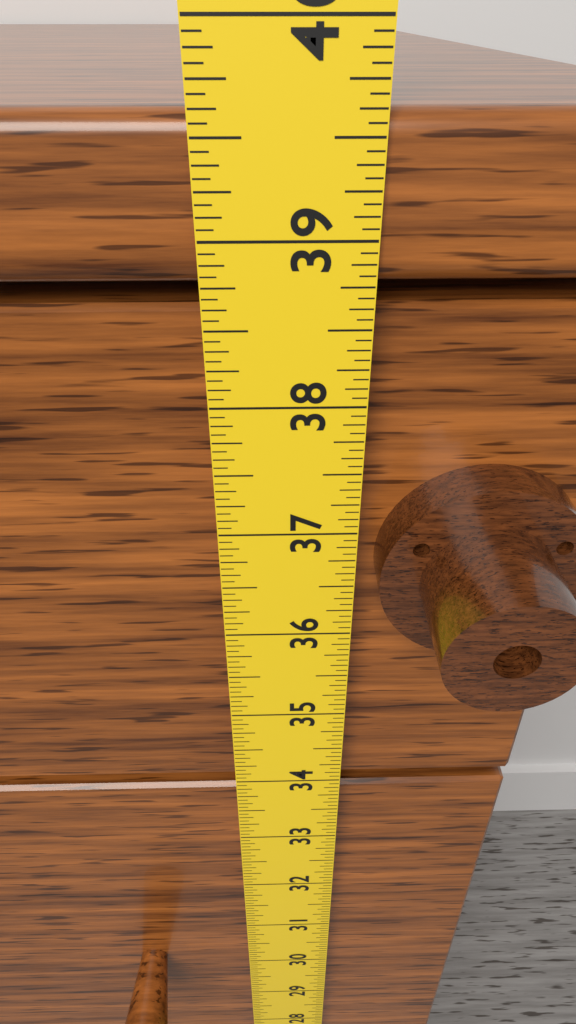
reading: 39.6250 in
